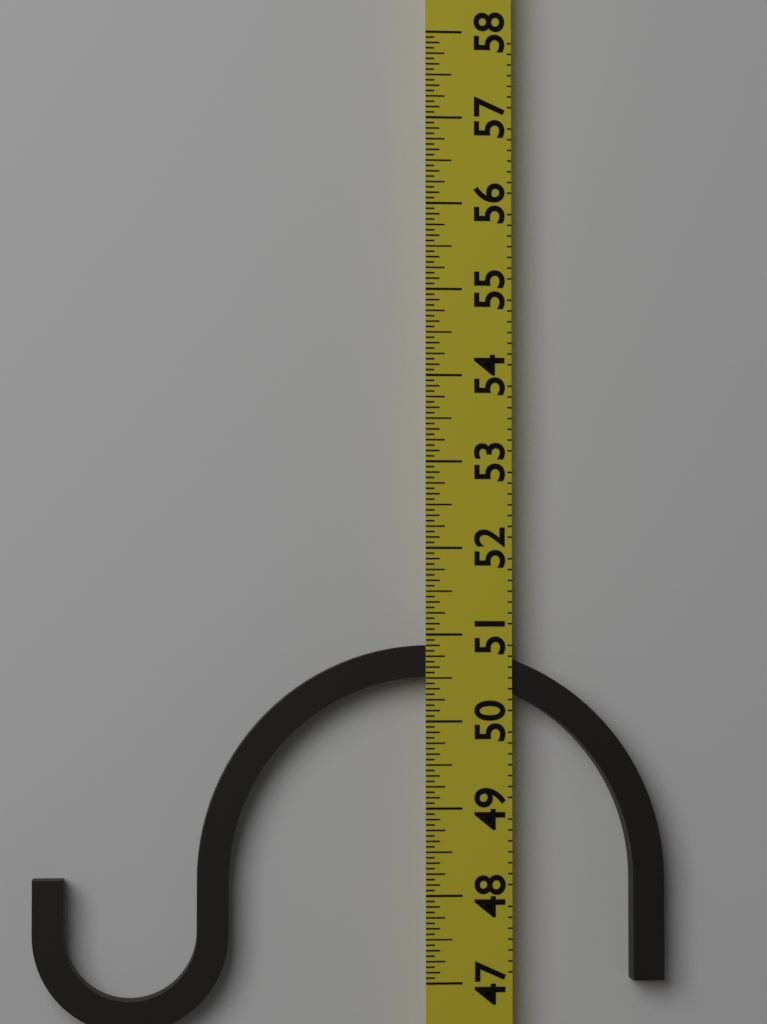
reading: 50.8750 (no unit)
